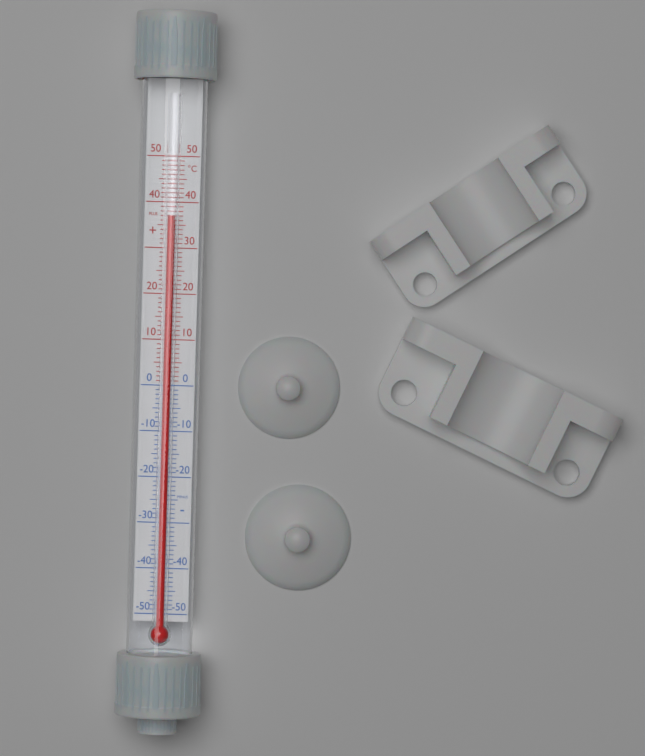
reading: 37 °C
